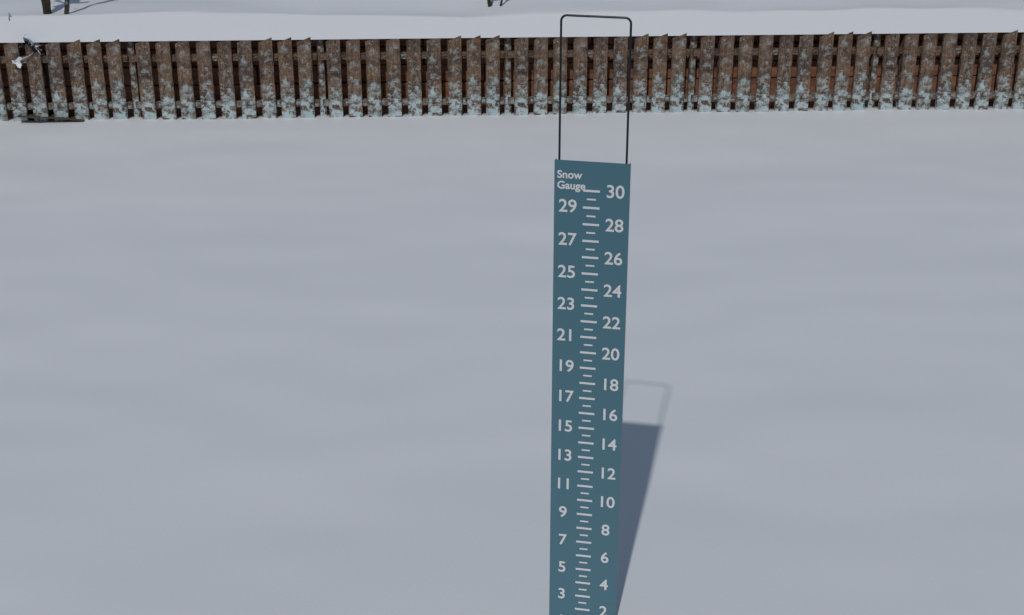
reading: 1.0 (no unit)
